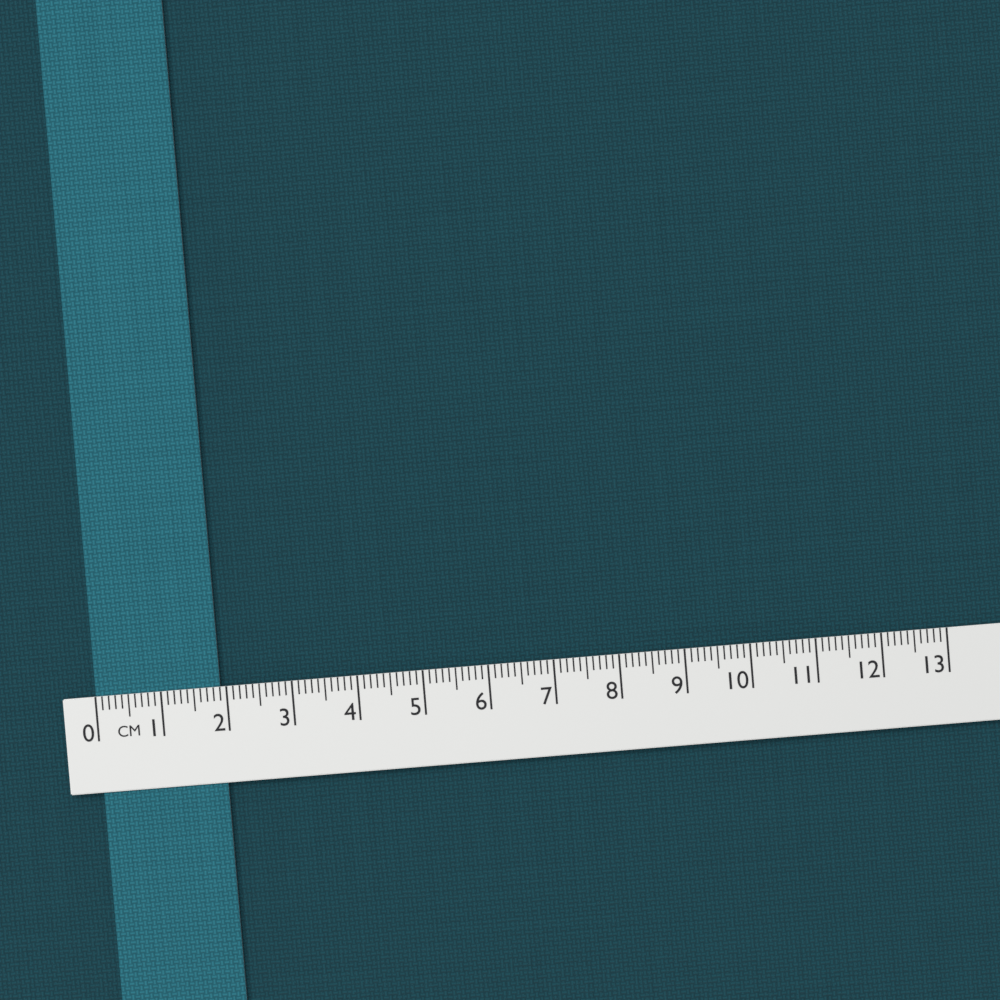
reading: 1.9 cm
